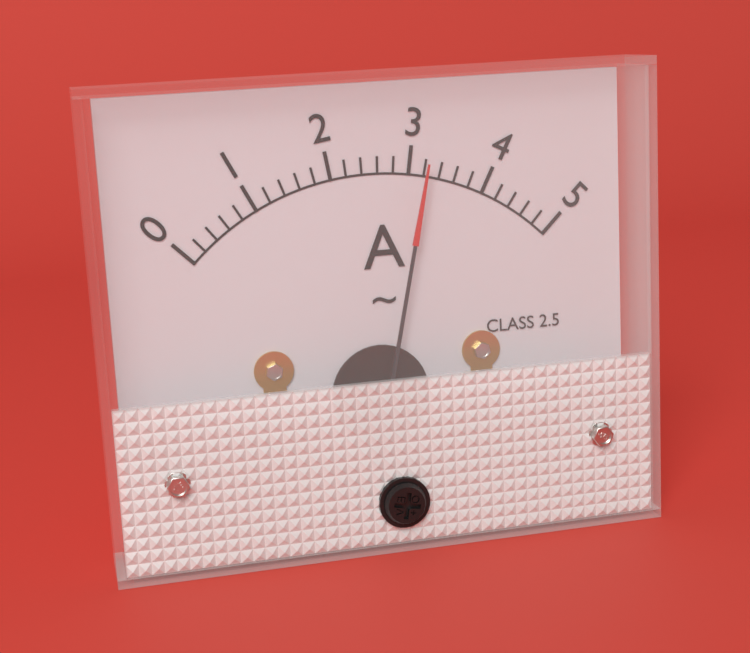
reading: 3.2 A
